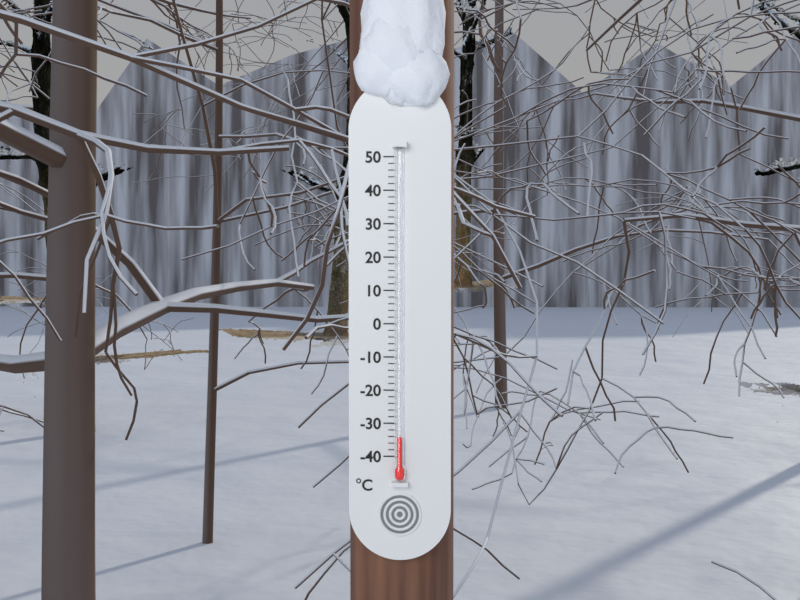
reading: -34 °C
